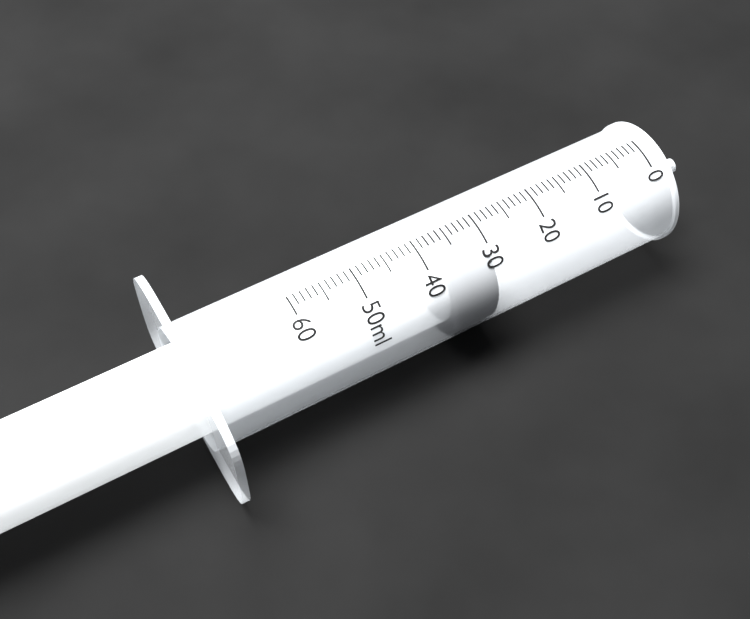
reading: 30 ml
